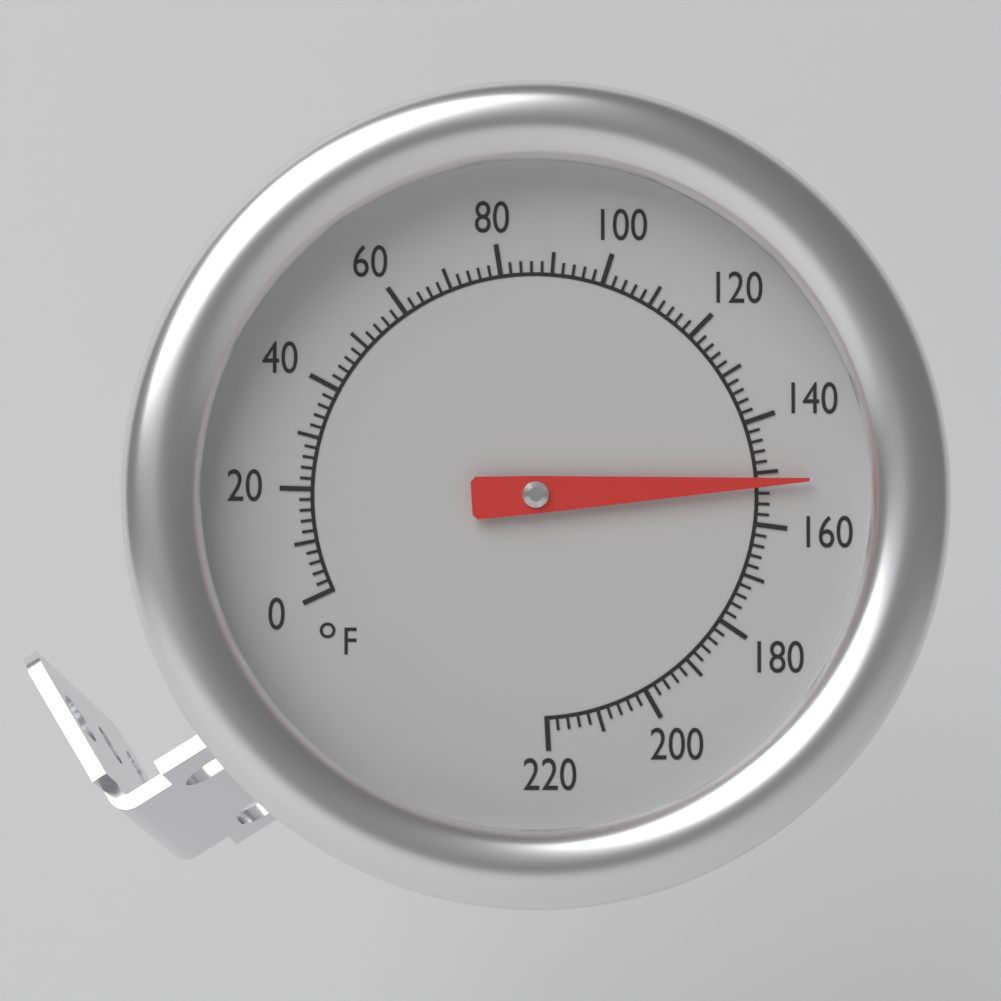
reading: 152 °F
